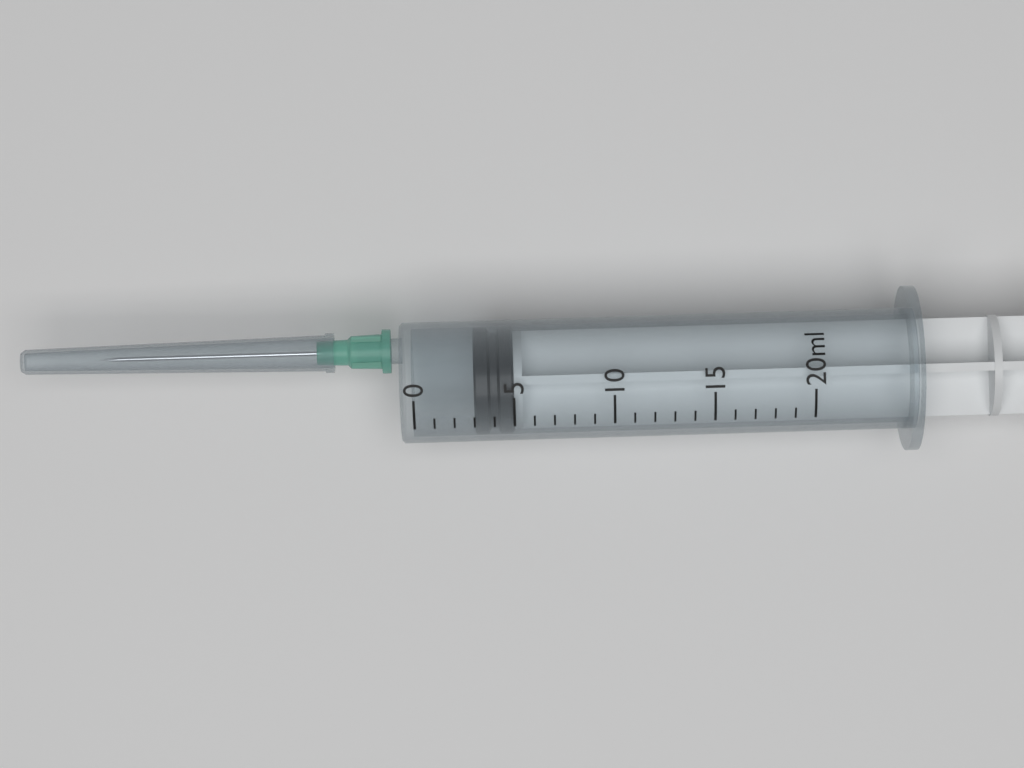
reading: 3 ml
